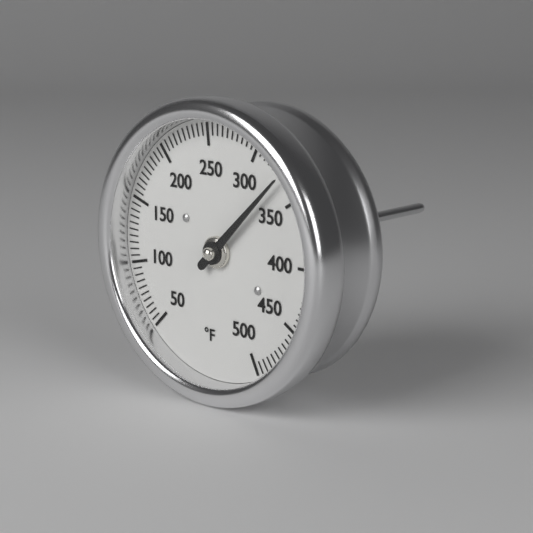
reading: 330 °F
